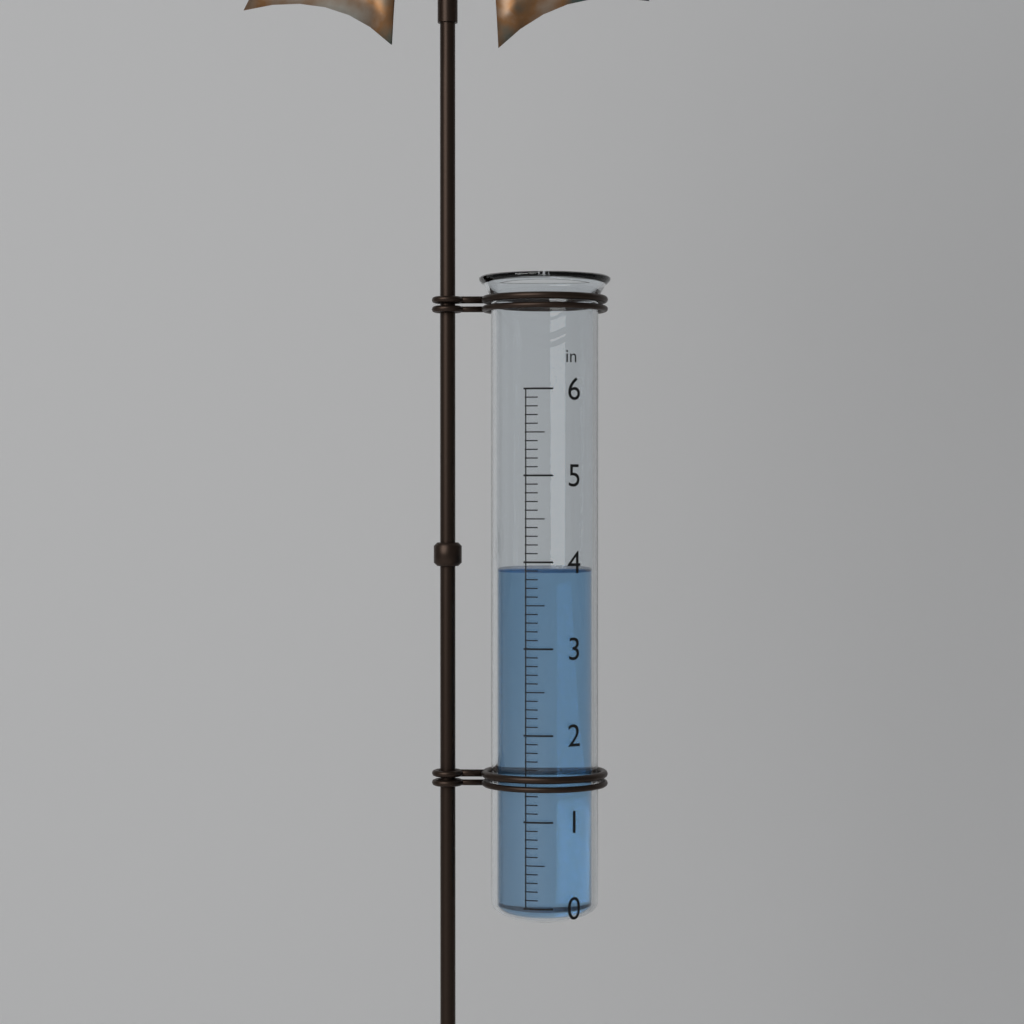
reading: 3.9 in
